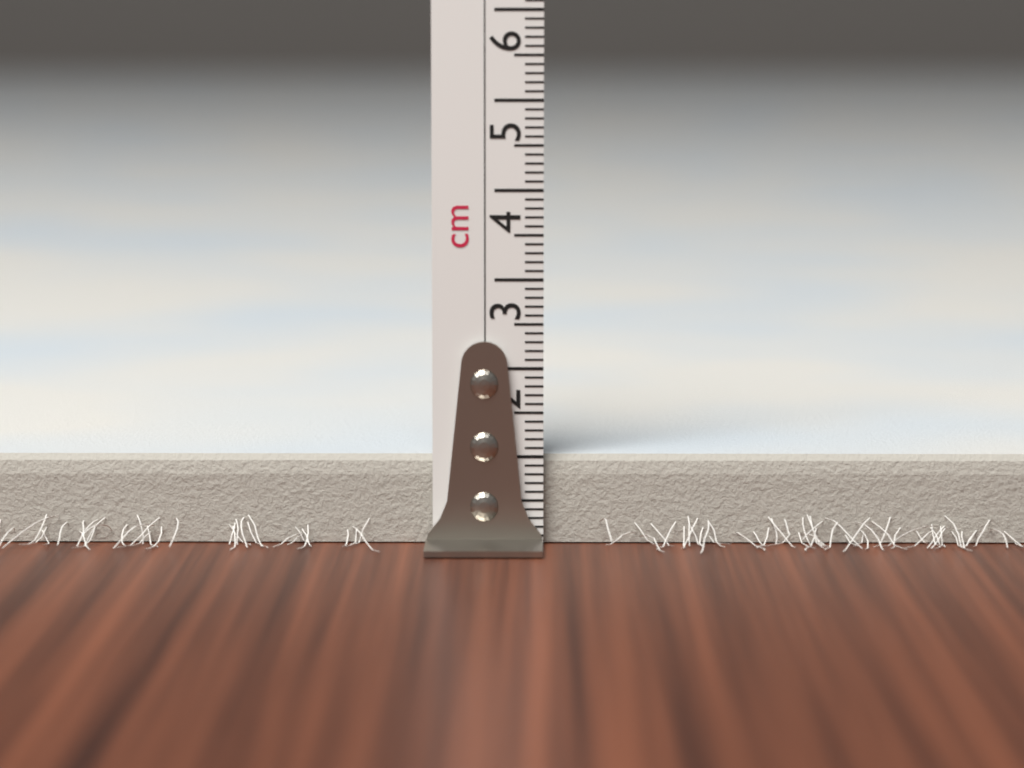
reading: 1.0 cm
